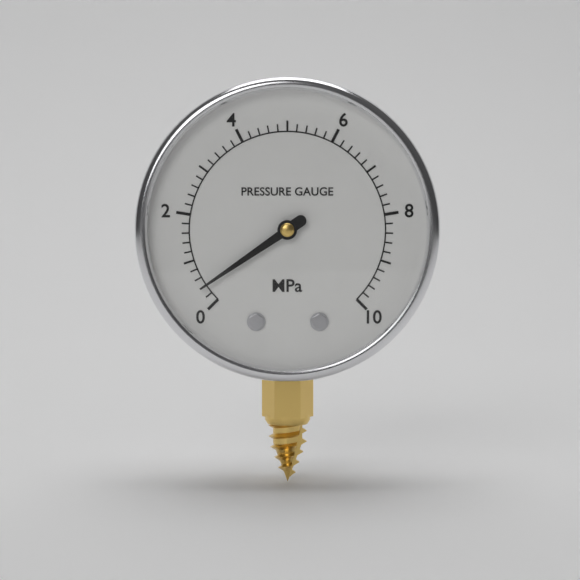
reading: 0.4 MPa
